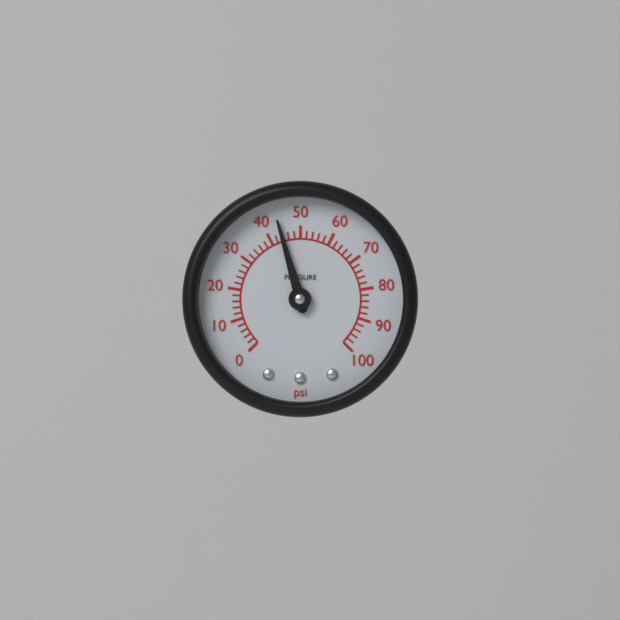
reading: 44 psi
